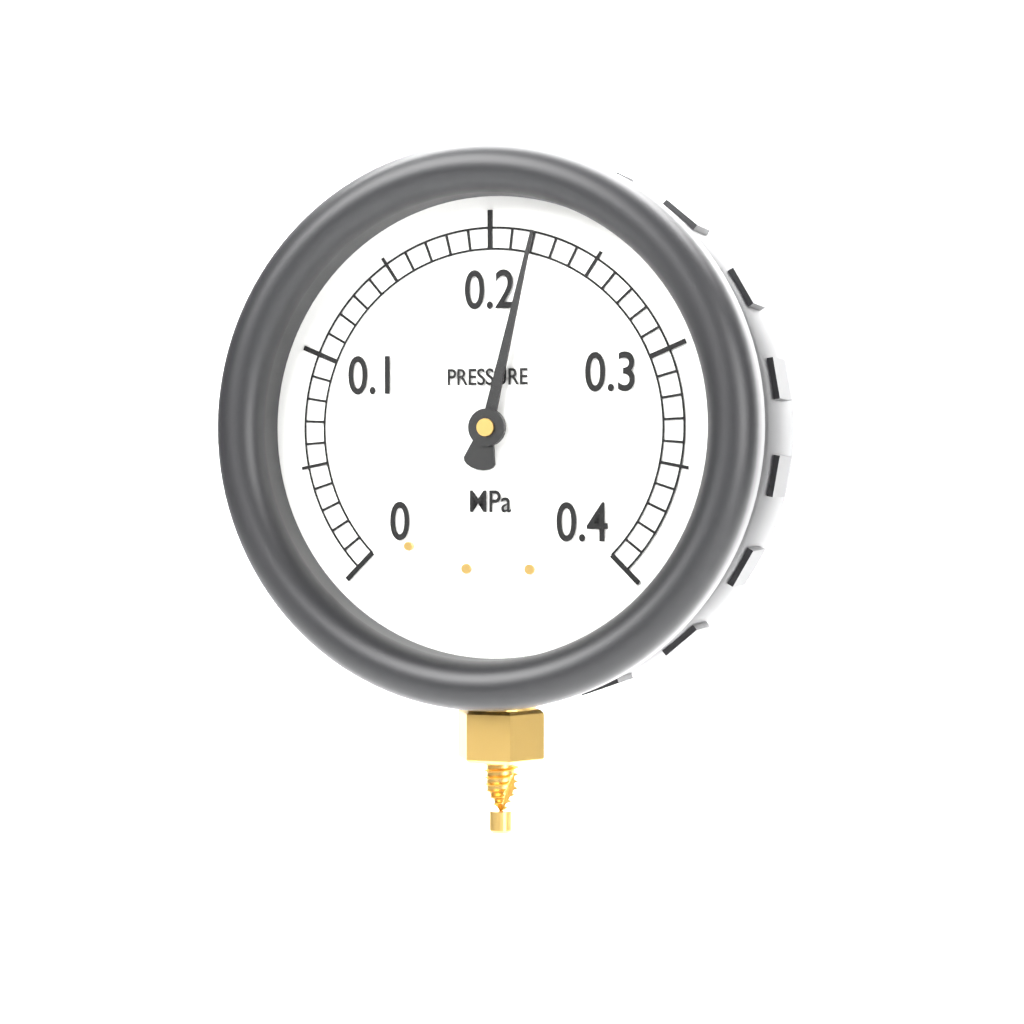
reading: 0.22 MPa
